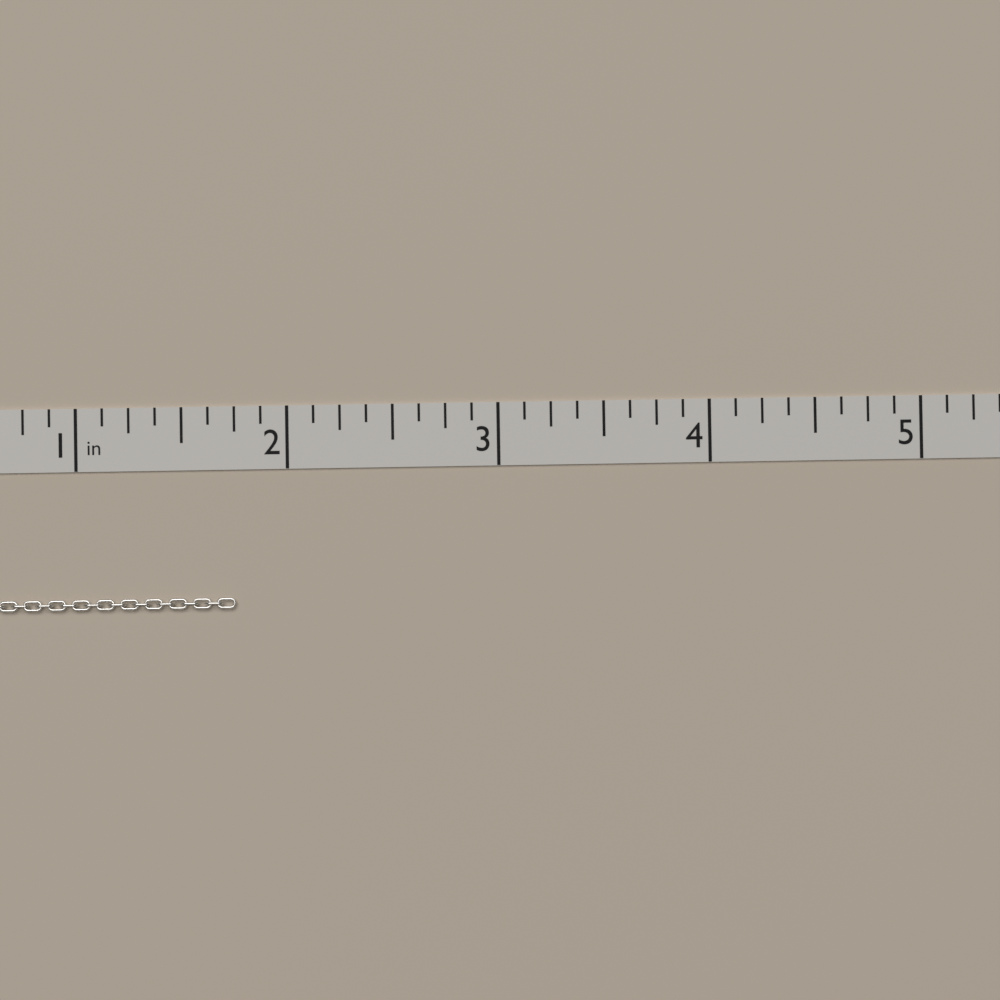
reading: 1.750 in
